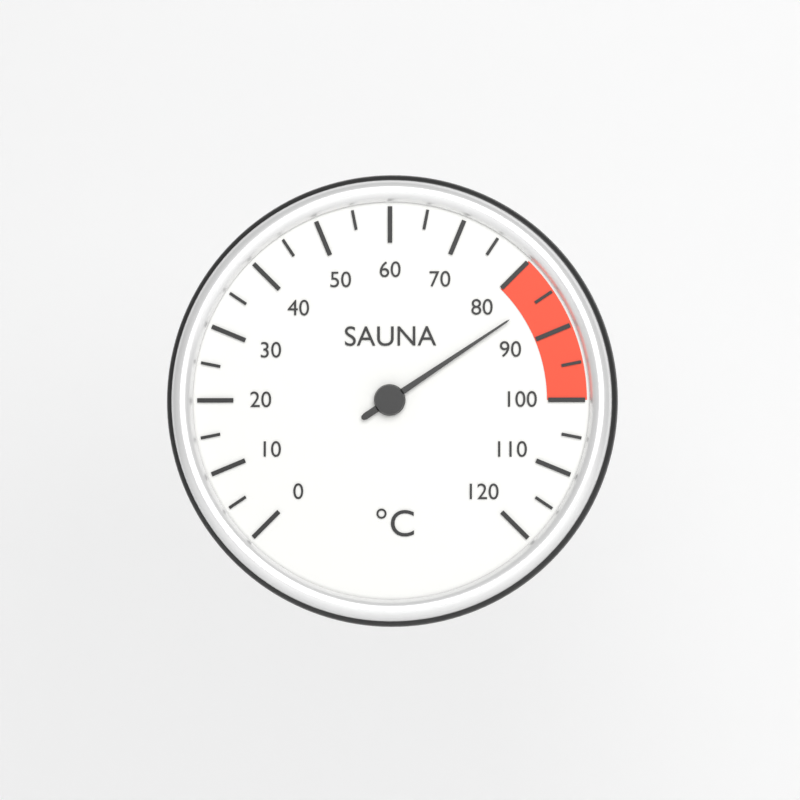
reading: 85 °C
